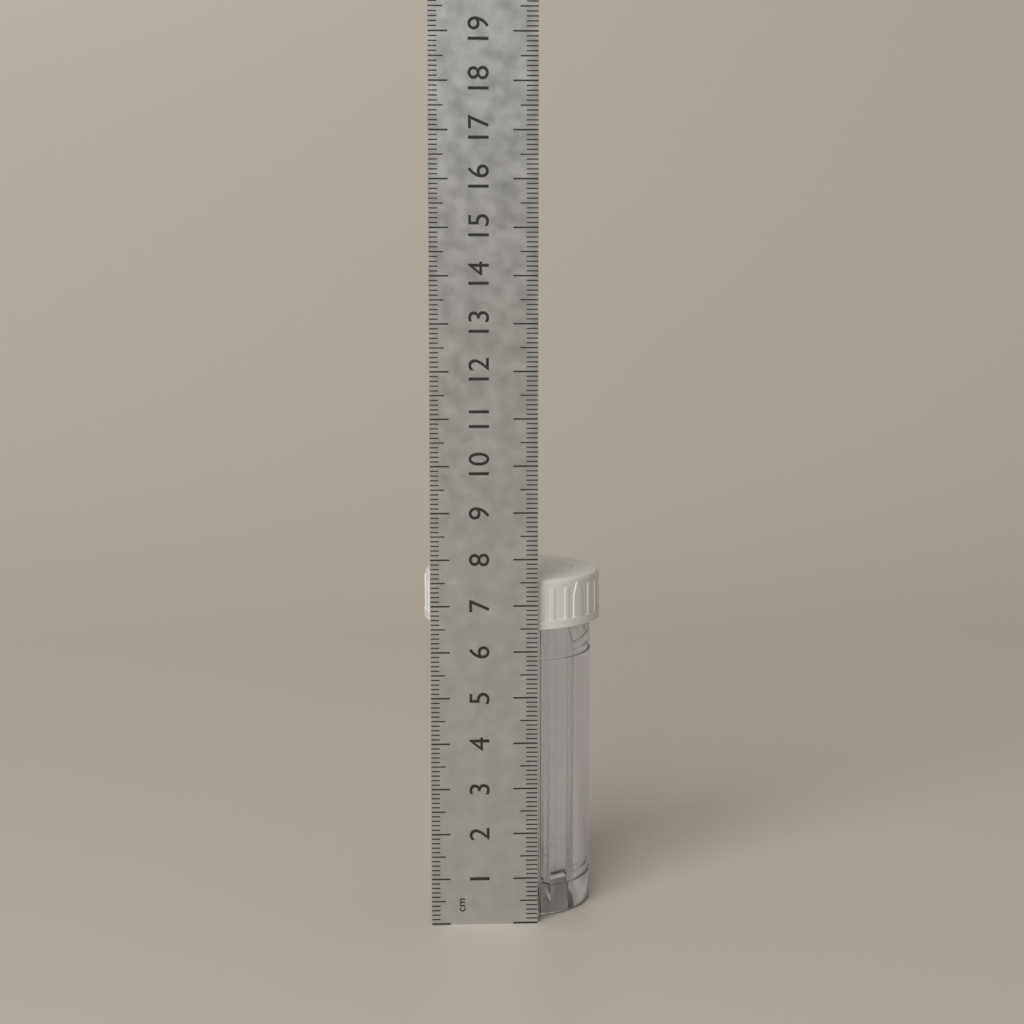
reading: 7.5 cm
